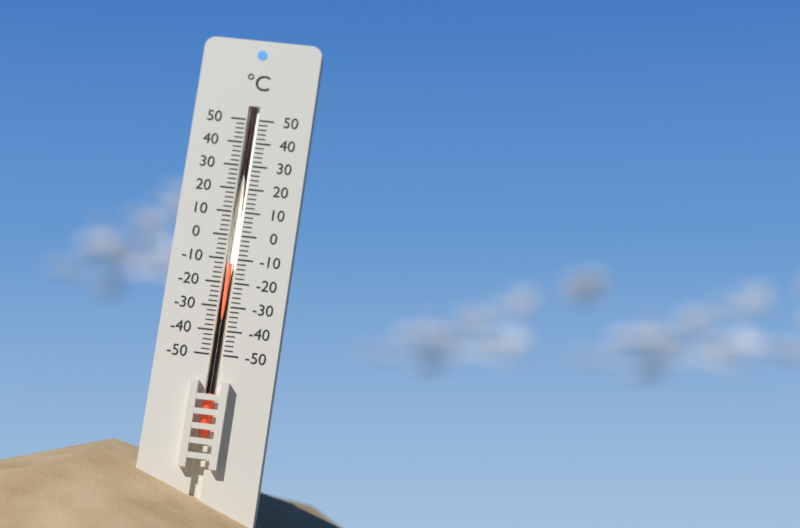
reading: -12 °C
